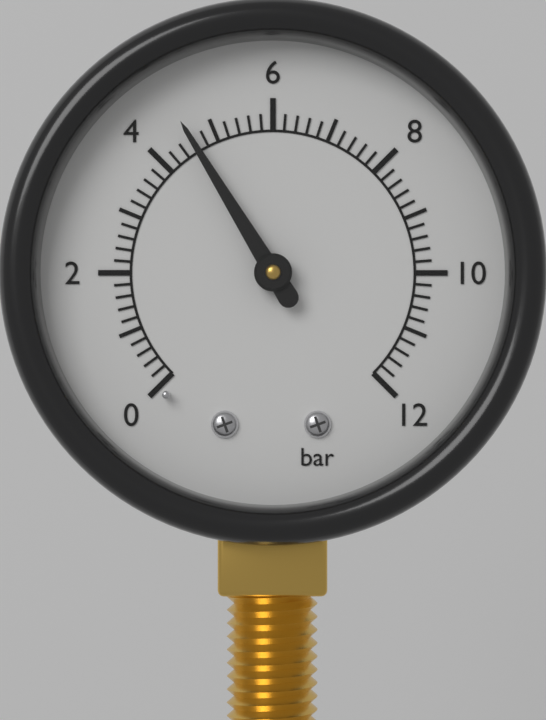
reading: 4.6 bar
